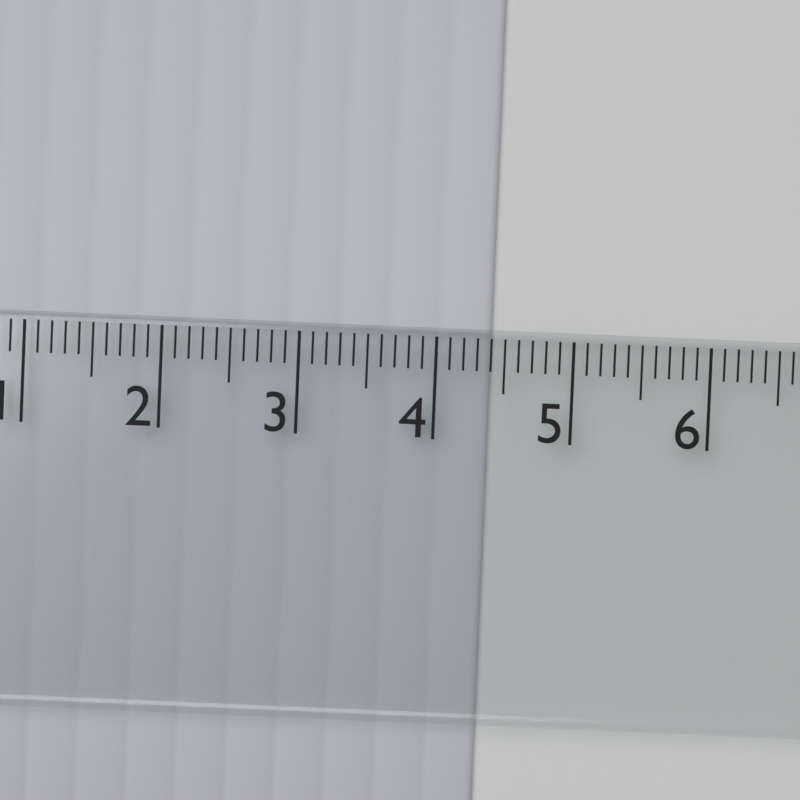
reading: 4.4 cm
